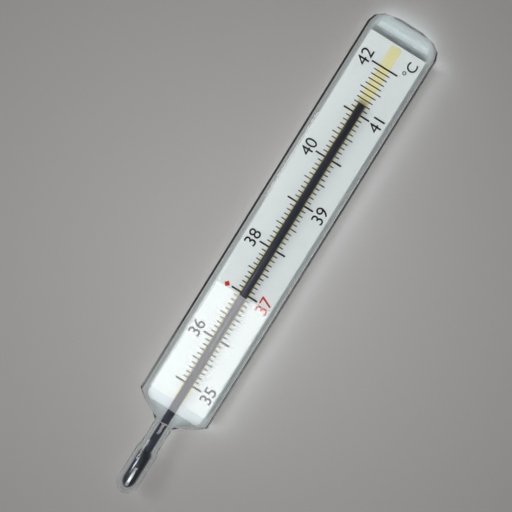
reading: 41.2 °C
